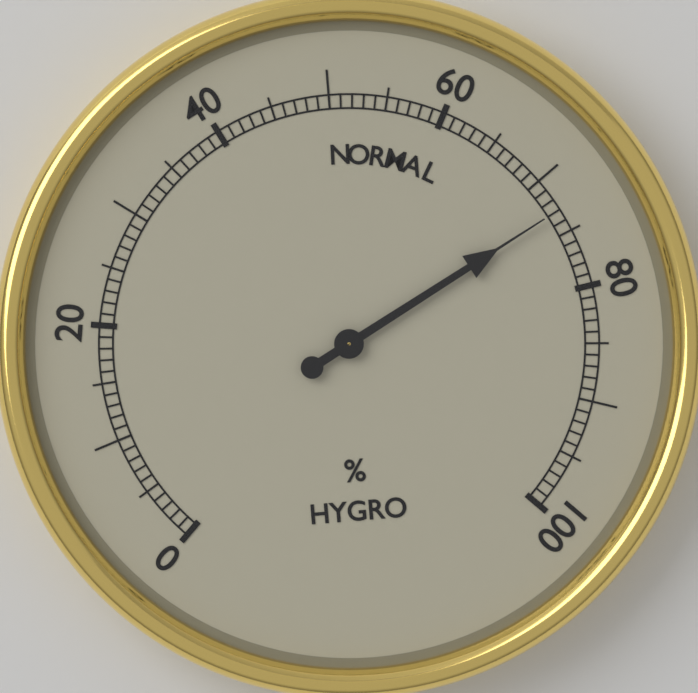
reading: 73 %
